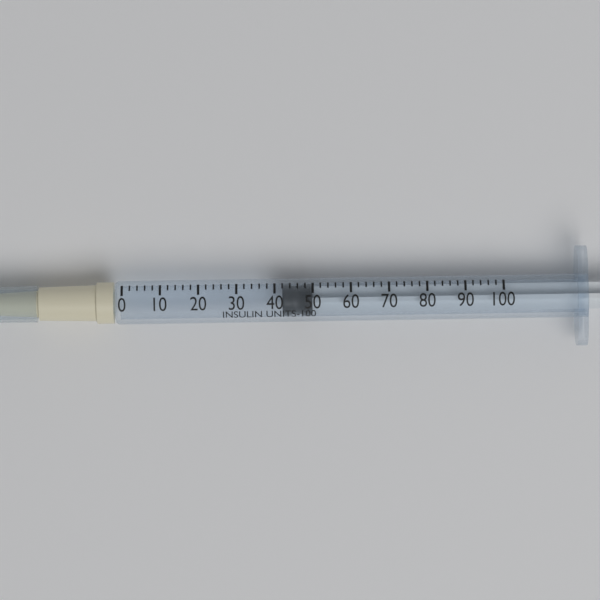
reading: 42 units
